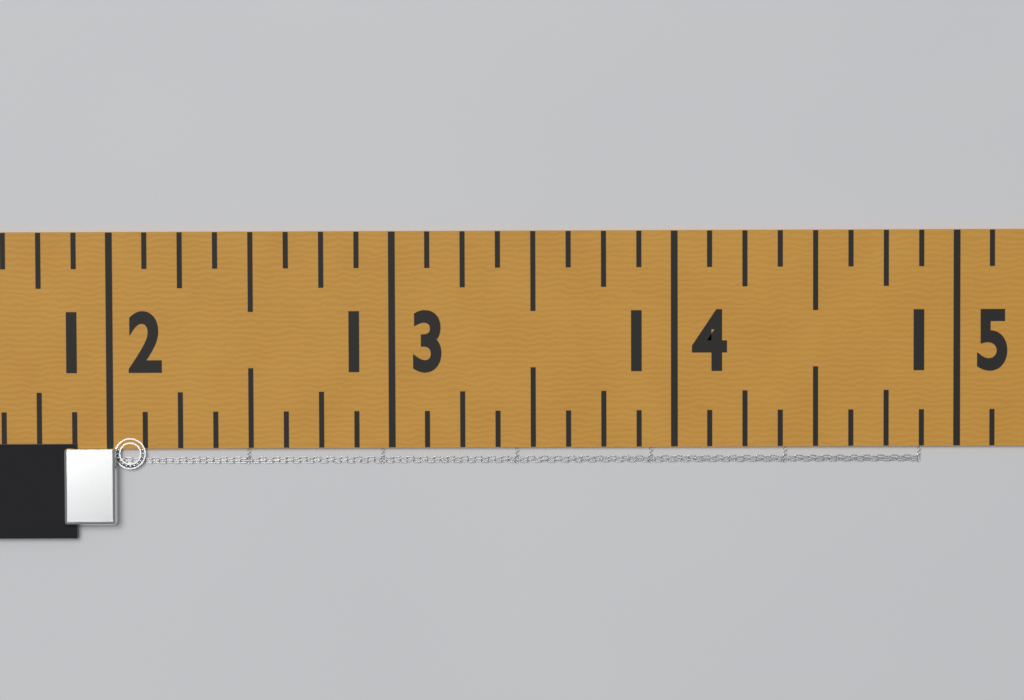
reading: 14.875 in
